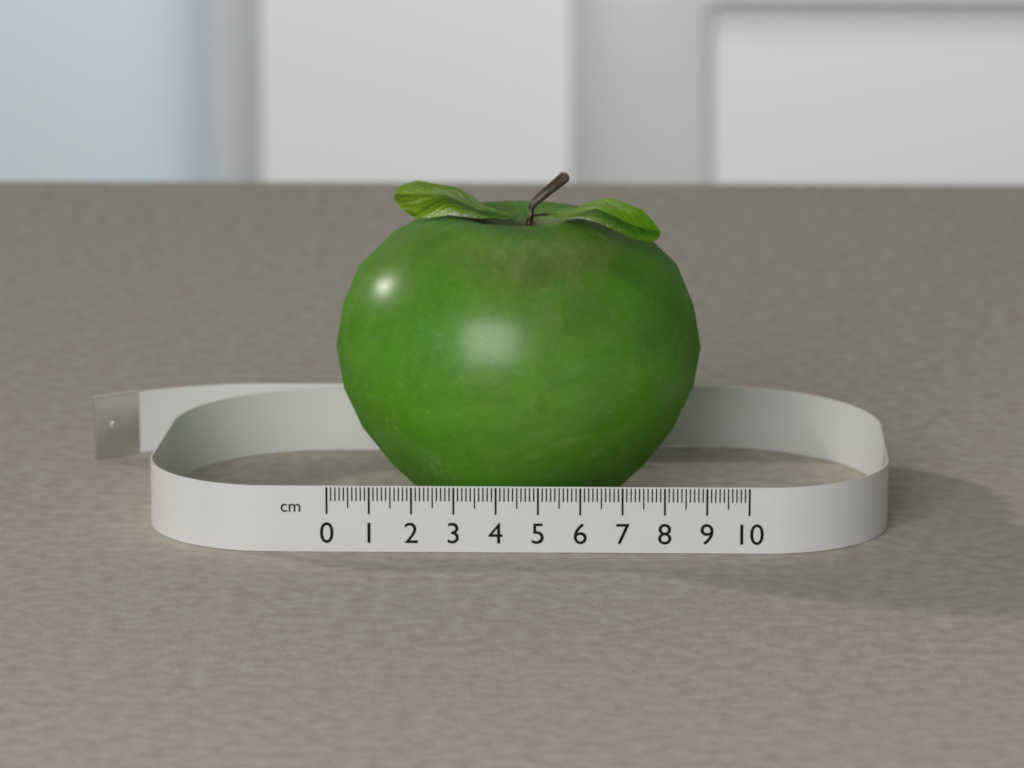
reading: 8.9 cm
